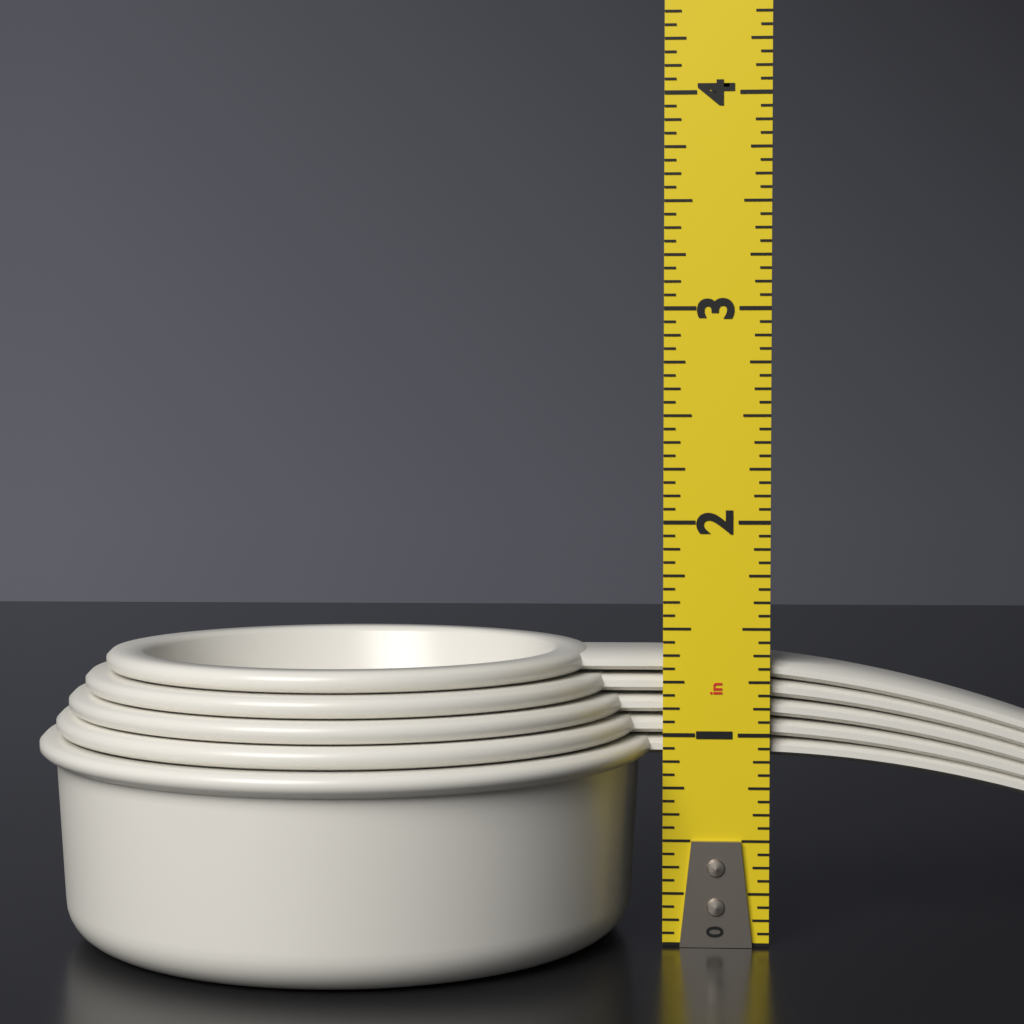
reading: 1.3750 in
